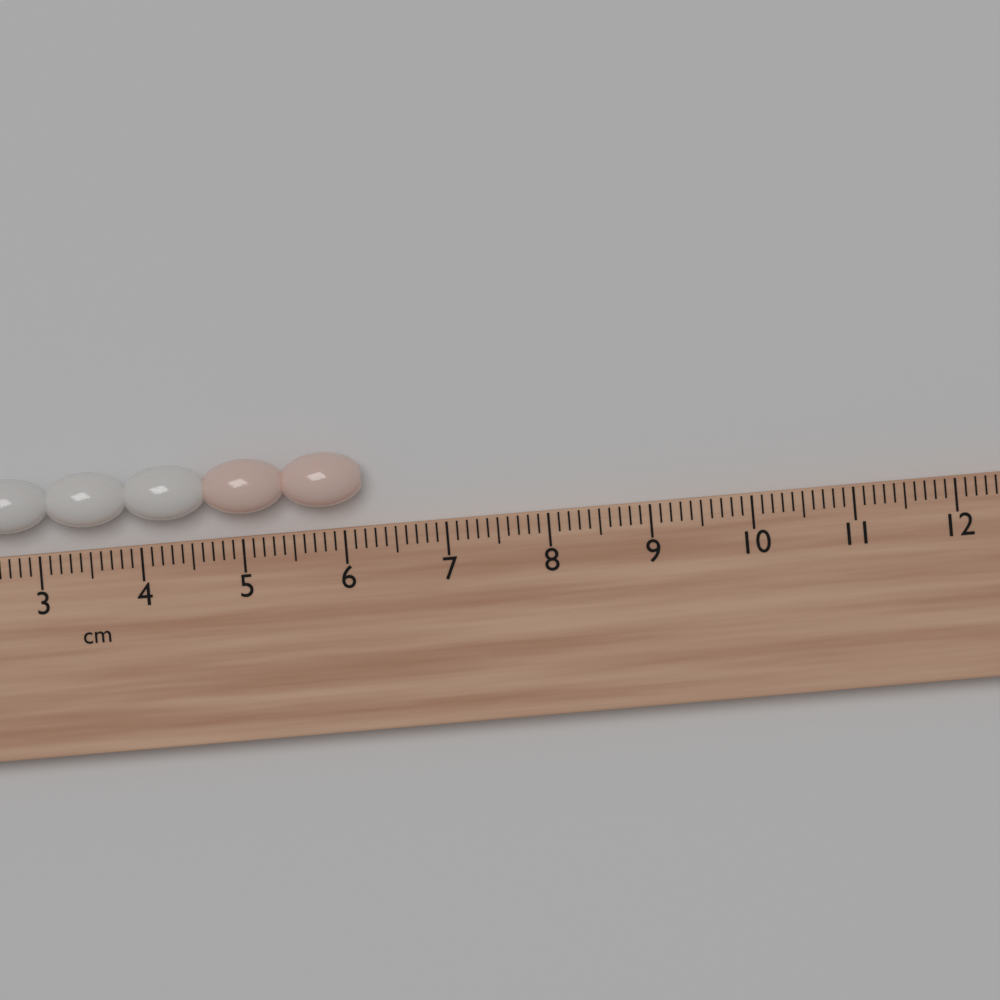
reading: 6.2 cm
